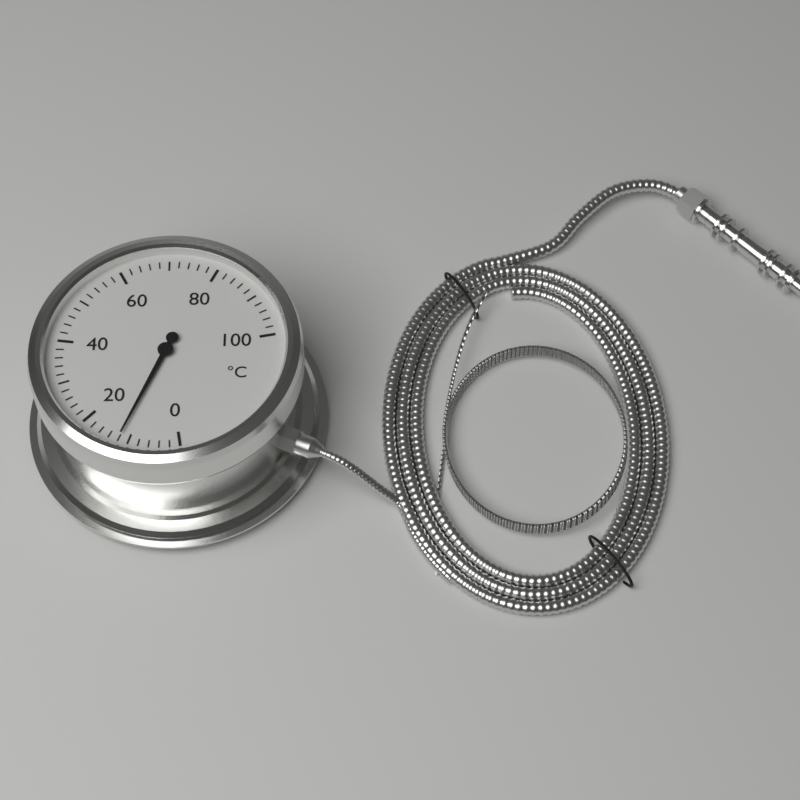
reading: 12 °C
